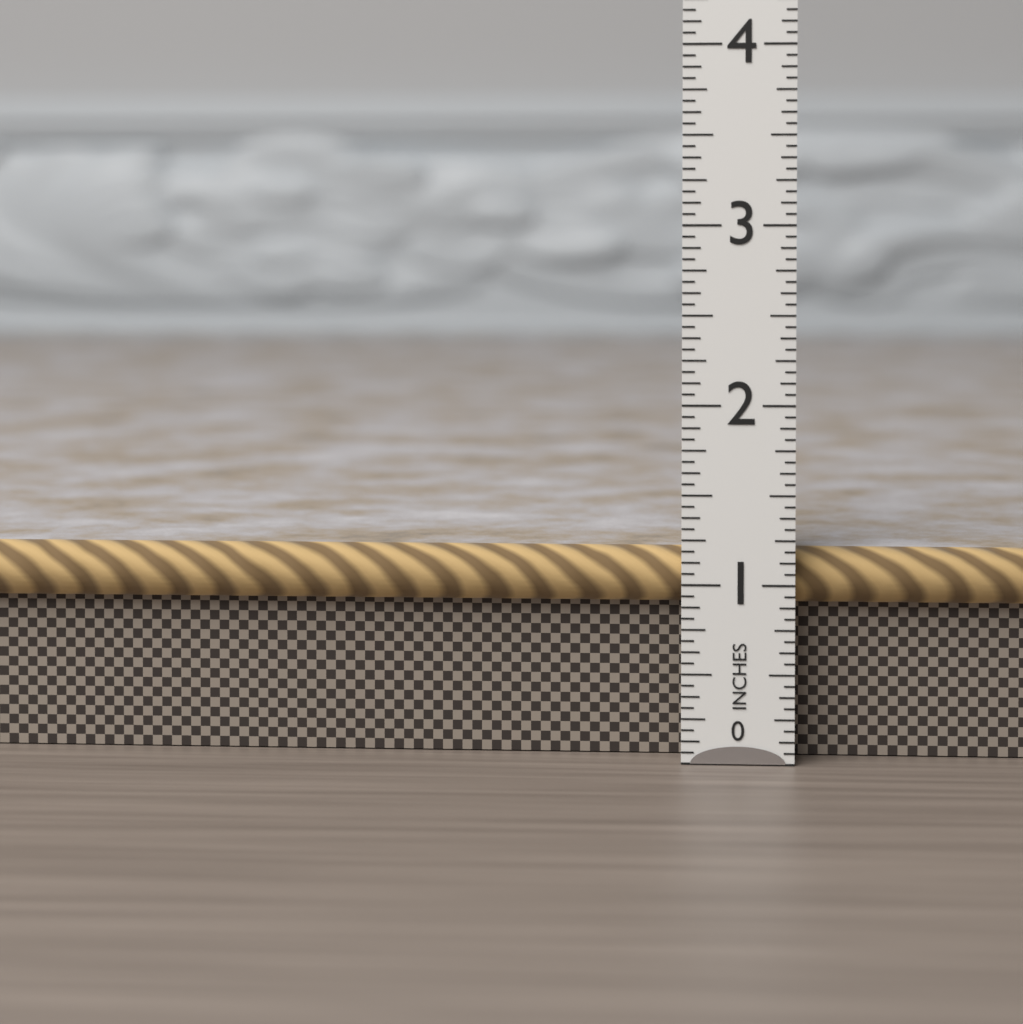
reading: 1.1875 in
